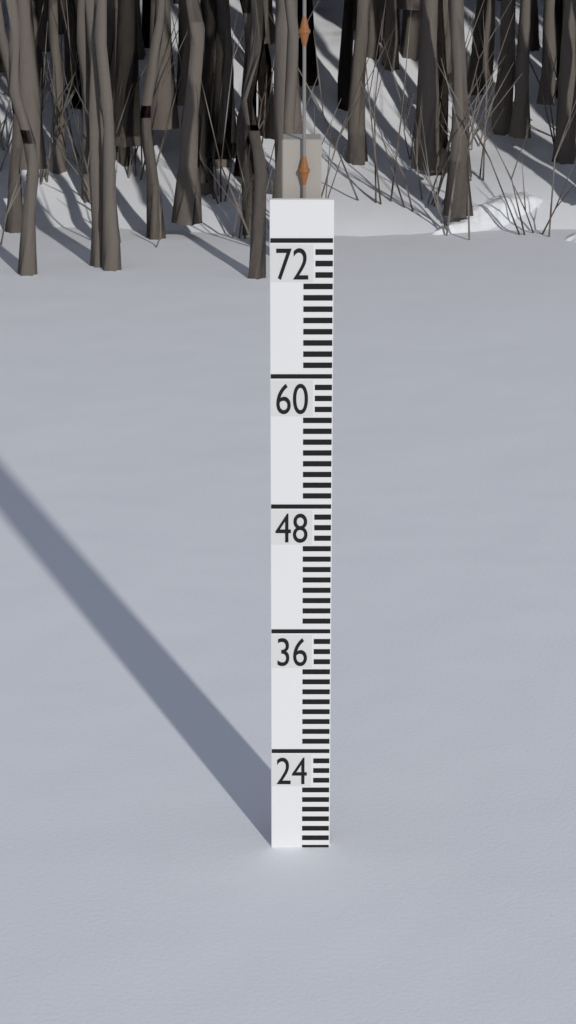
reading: 14 (no unit)
